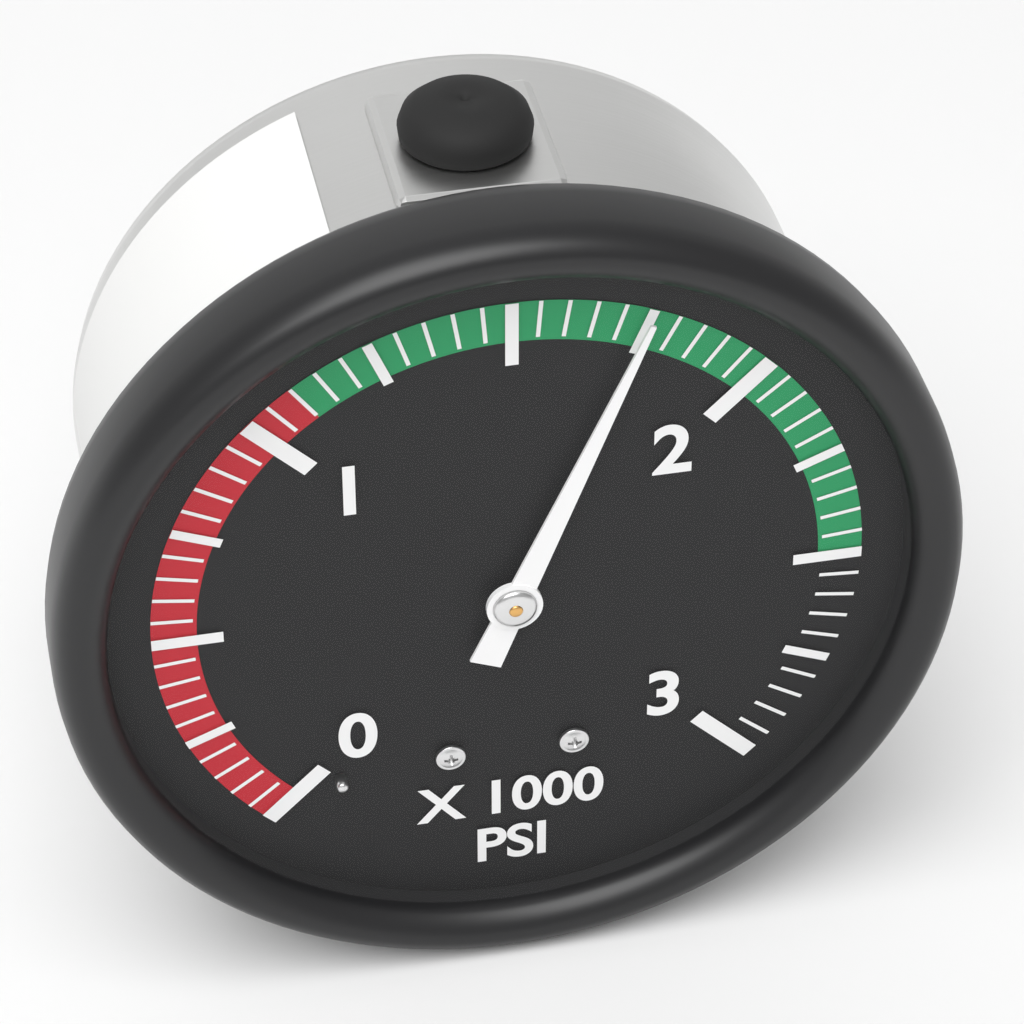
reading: 1750 psi
